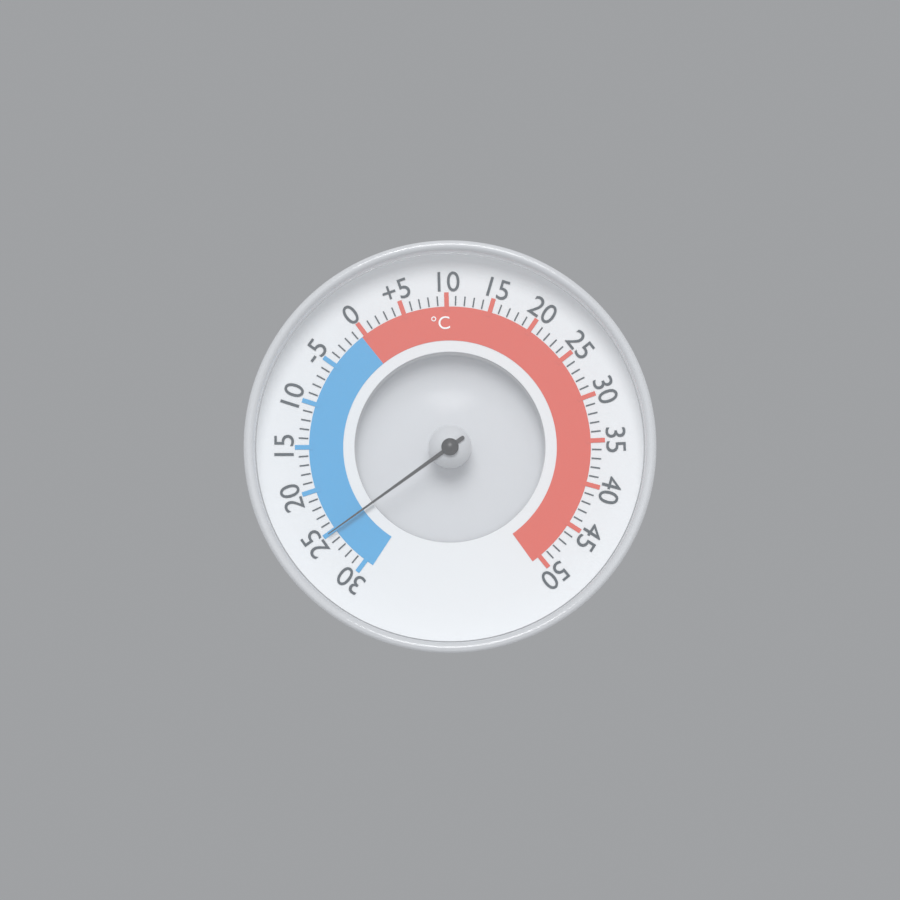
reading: -25 °C
